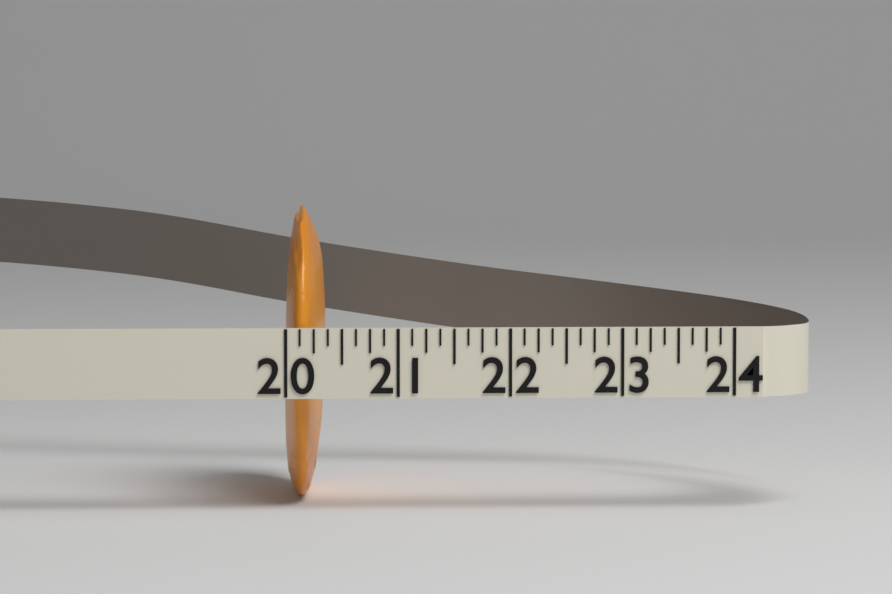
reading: 20.375 (no unit)
